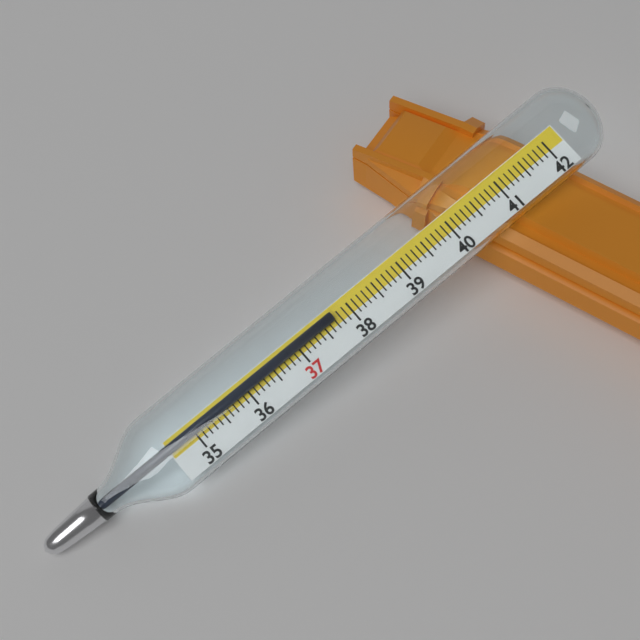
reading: 37.7 (no unit)
